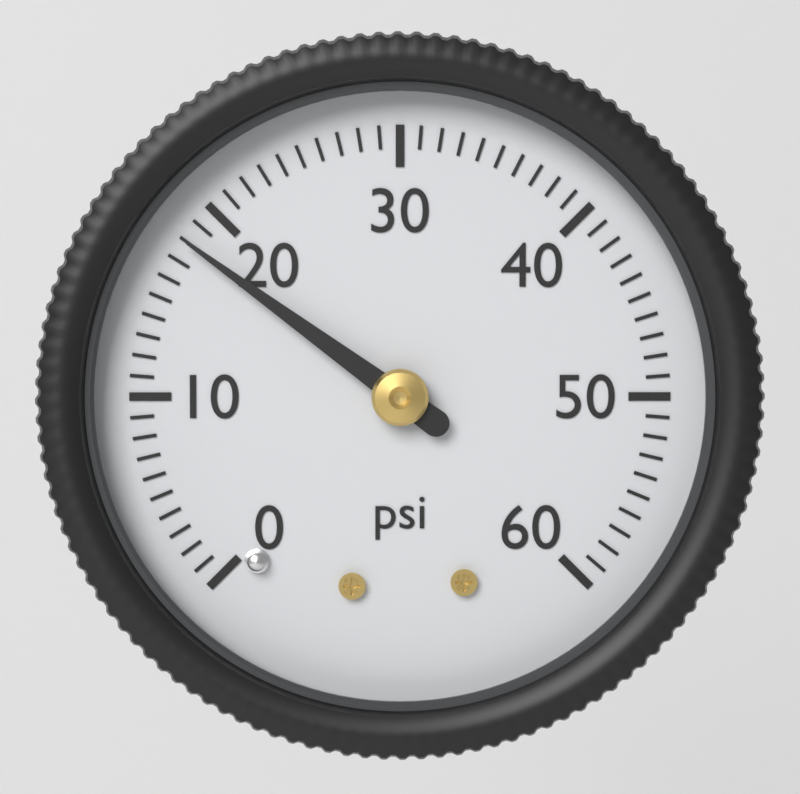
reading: 18 psi
